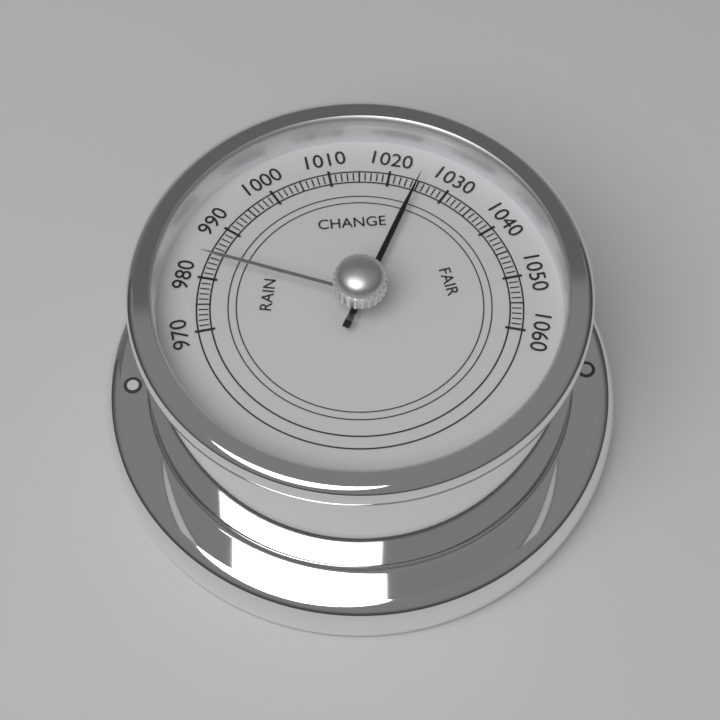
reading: 1025 (no unit)
